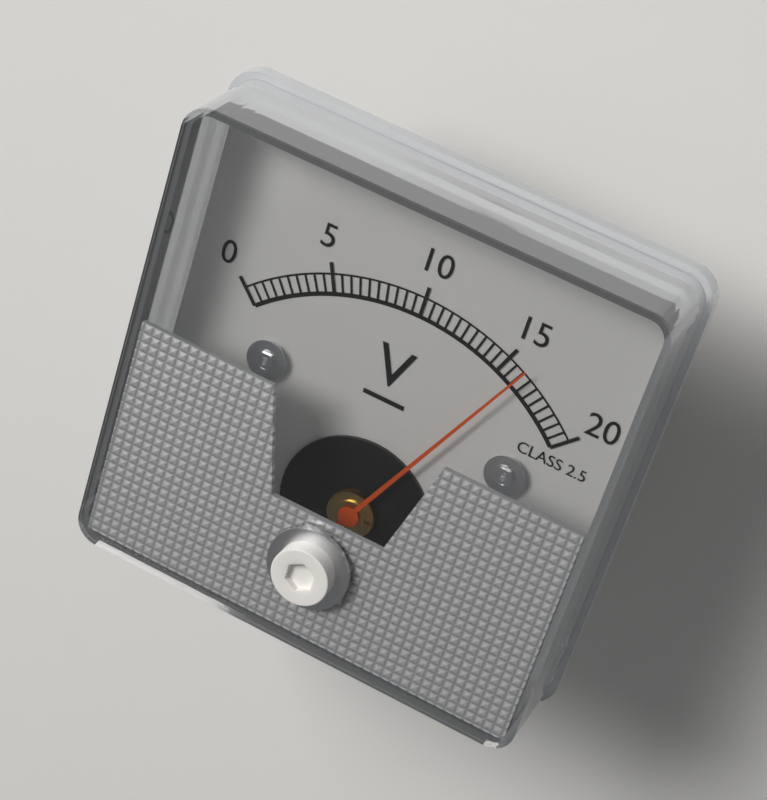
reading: 16.0 V
